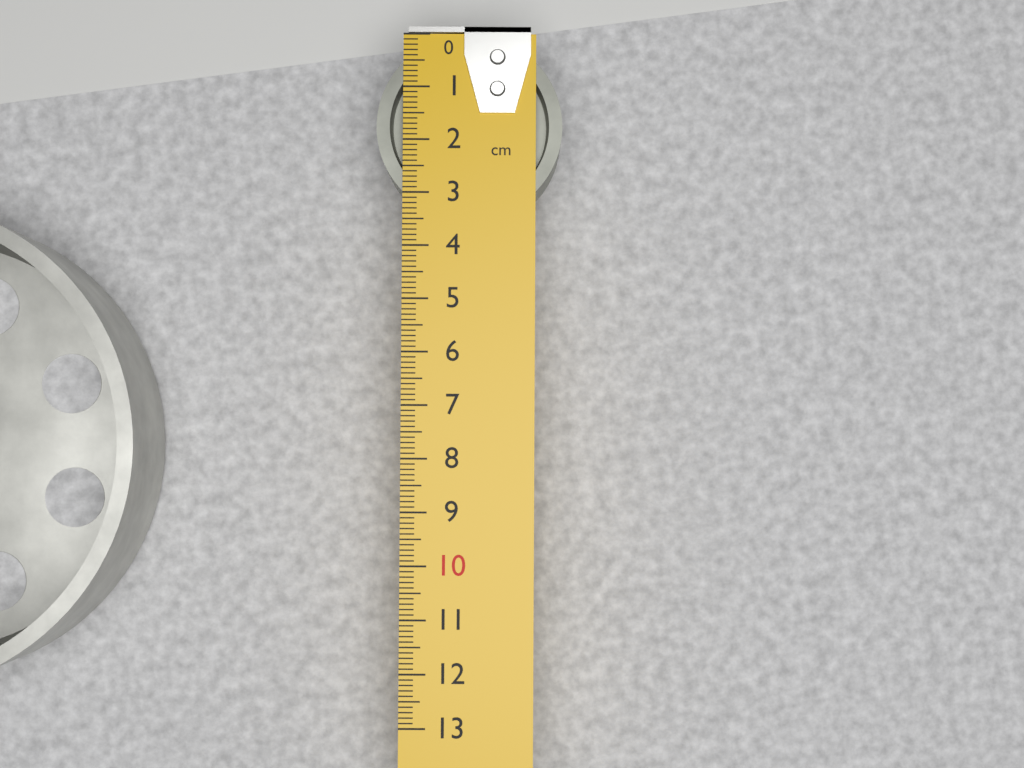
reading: 3.5 cm
